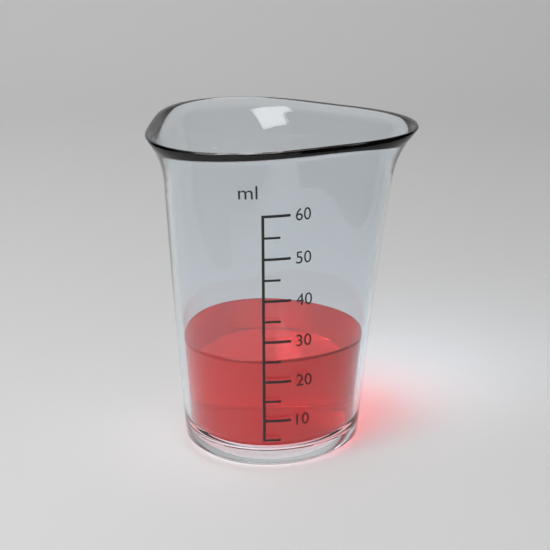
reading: 25 ml
